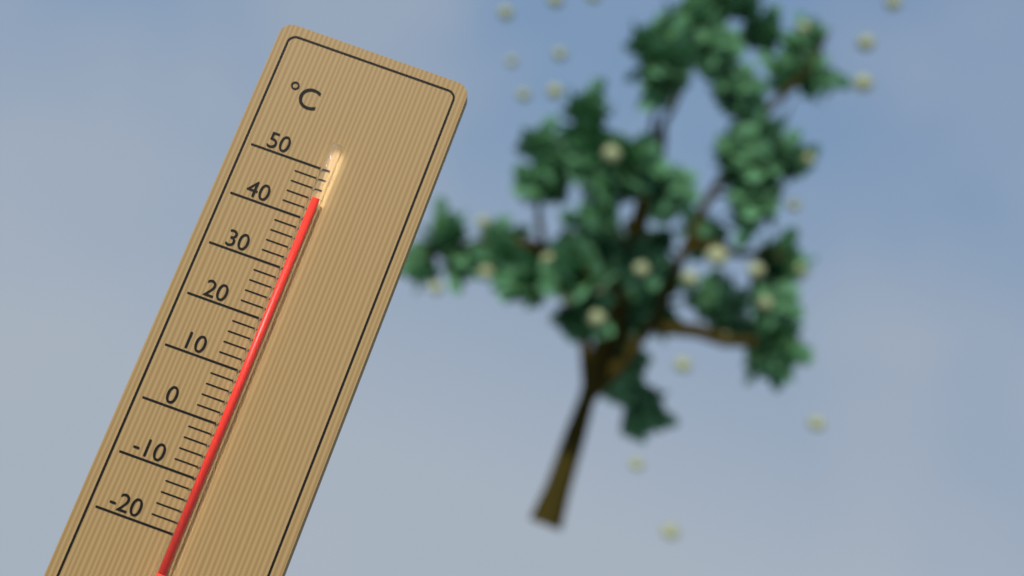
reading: 44 °C
